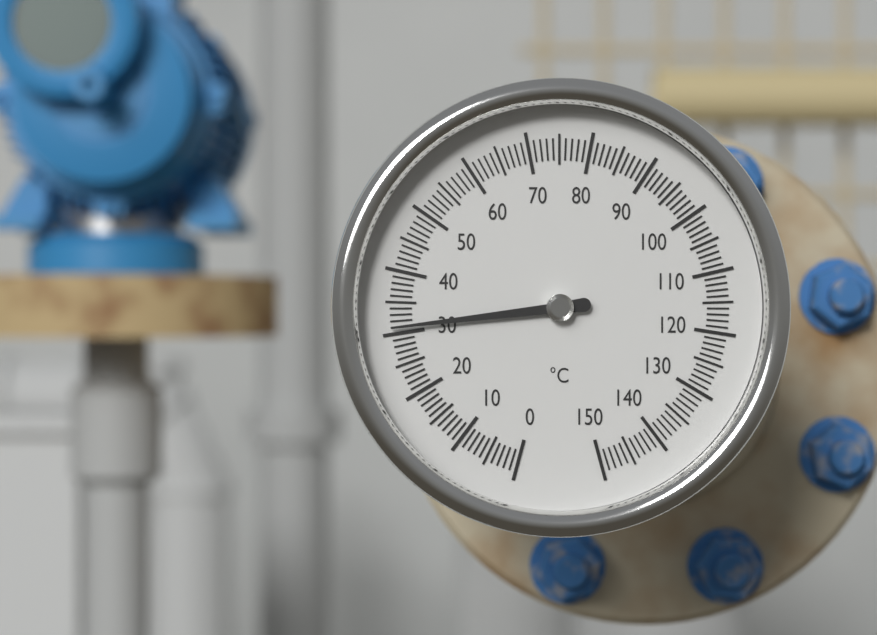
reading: 31 °C
